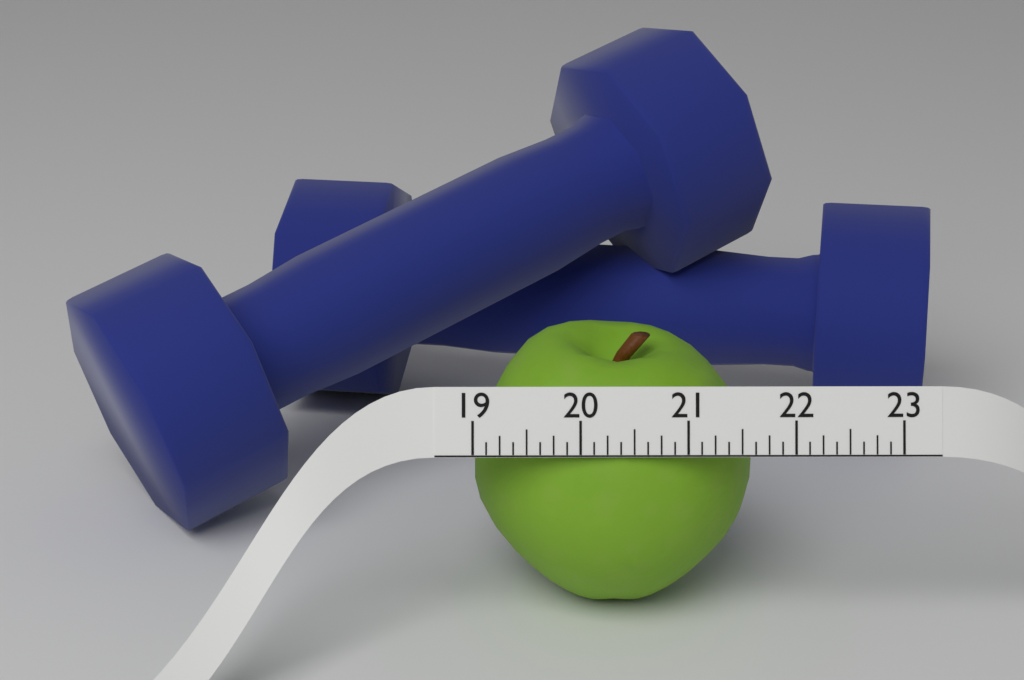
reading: 21.750 (no unit)
